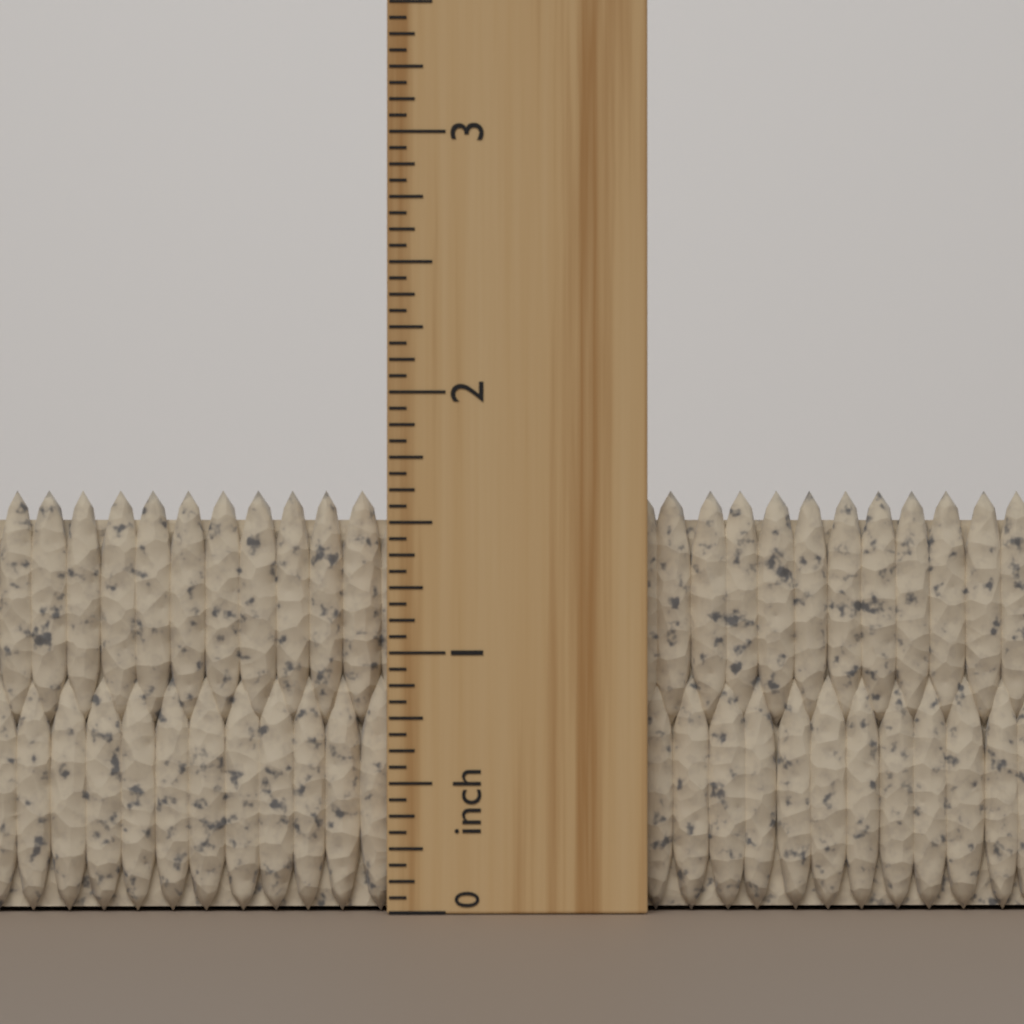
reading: 1.6250 inch
